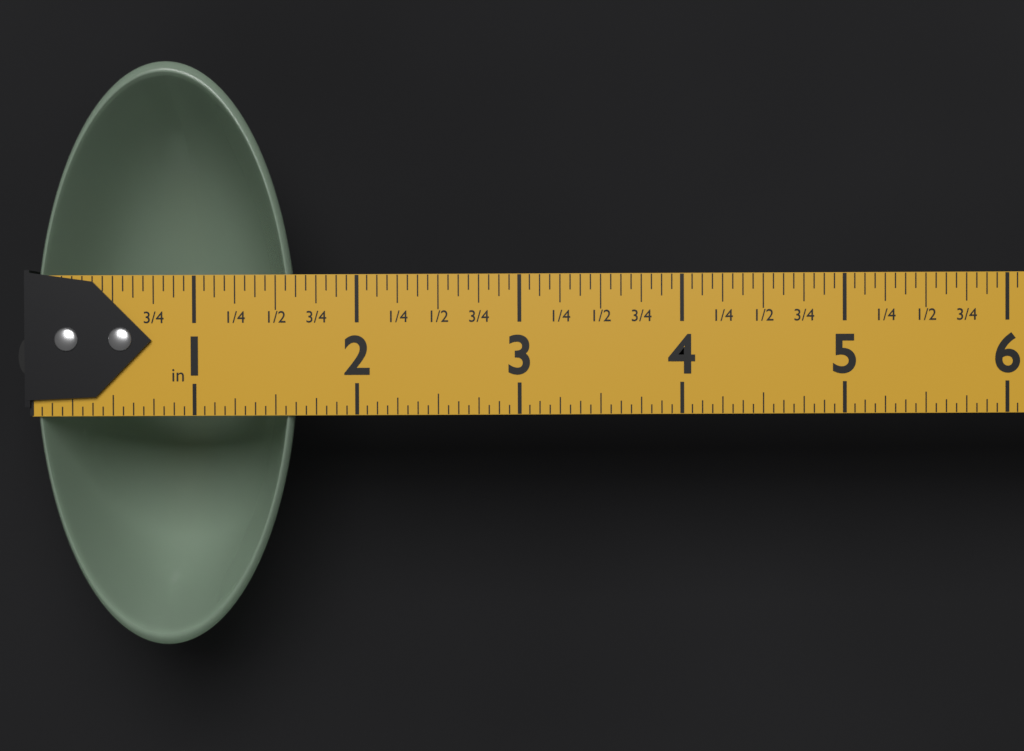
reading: 1.6250 in
